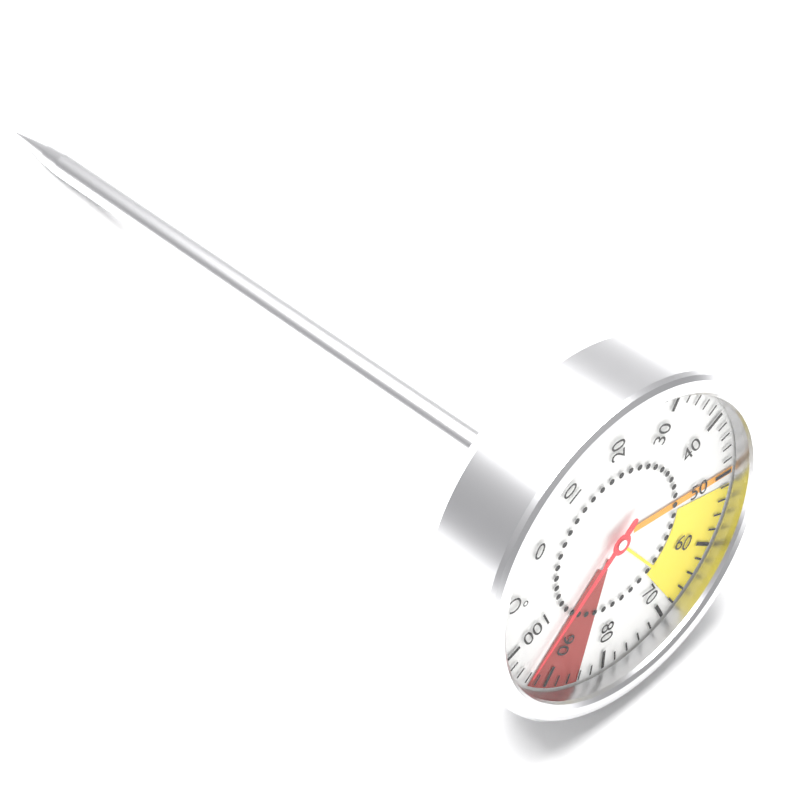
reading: 94 °C
